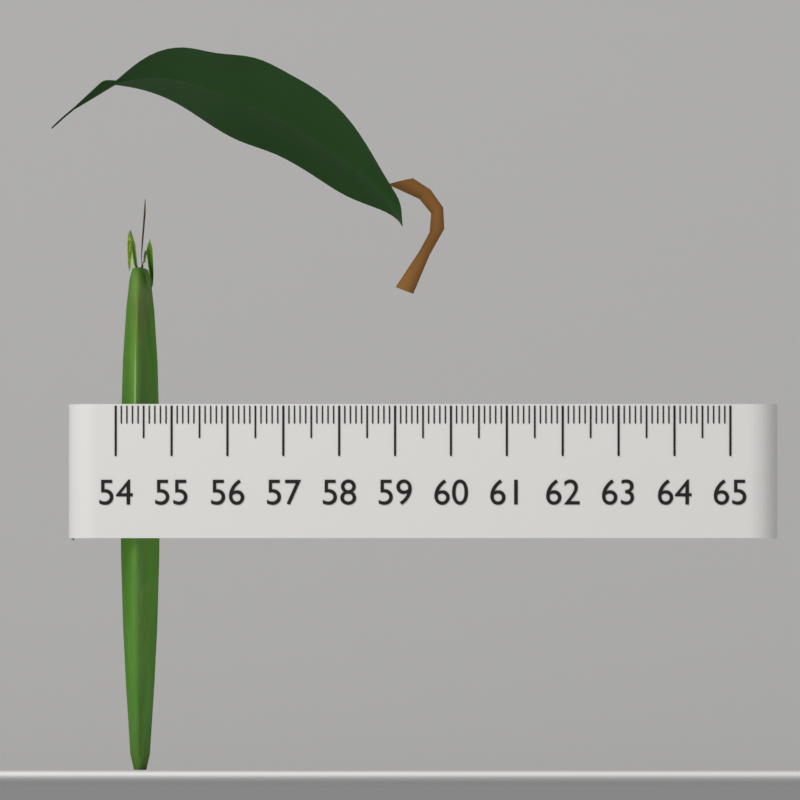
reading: 54.7 (no unit)
